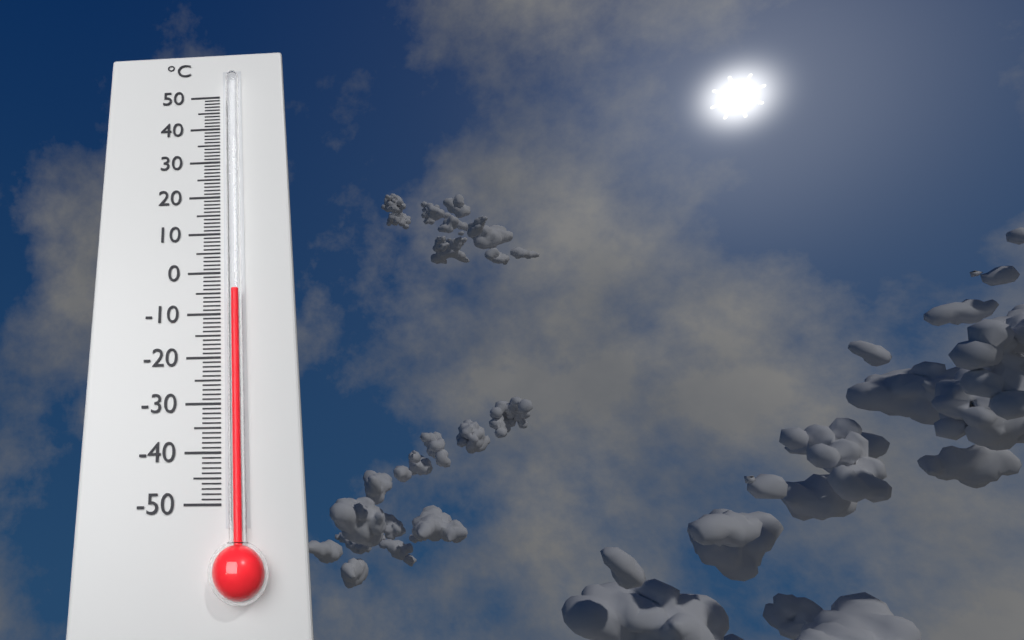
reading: -5 °C
